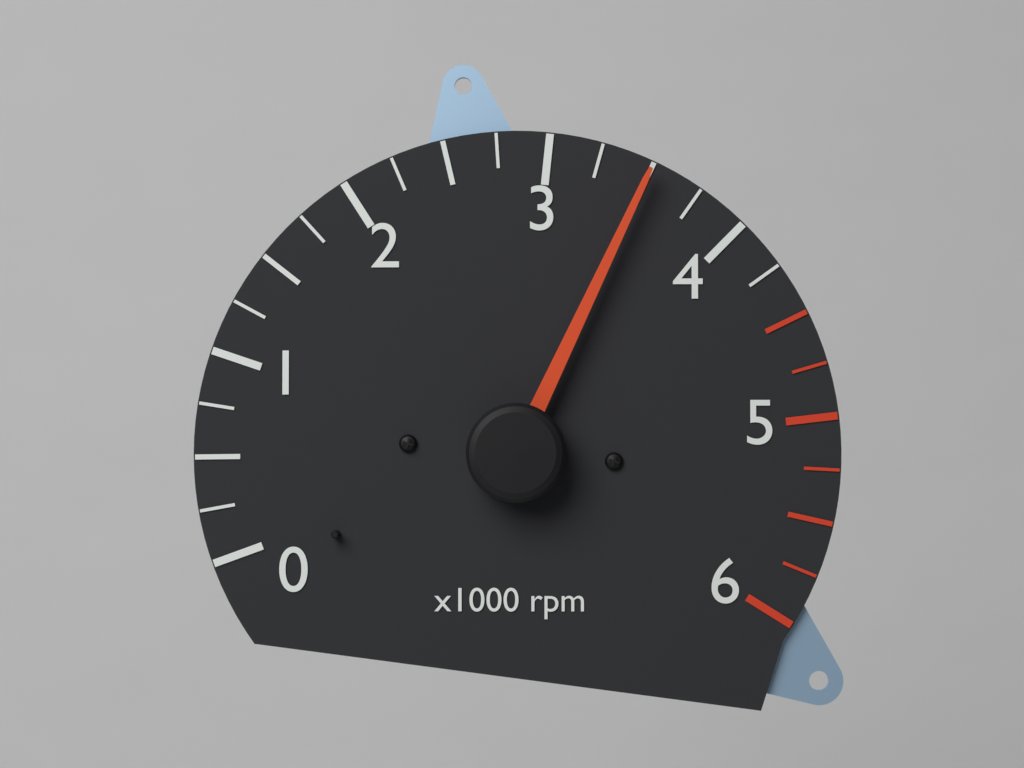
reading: 3500 rpm
